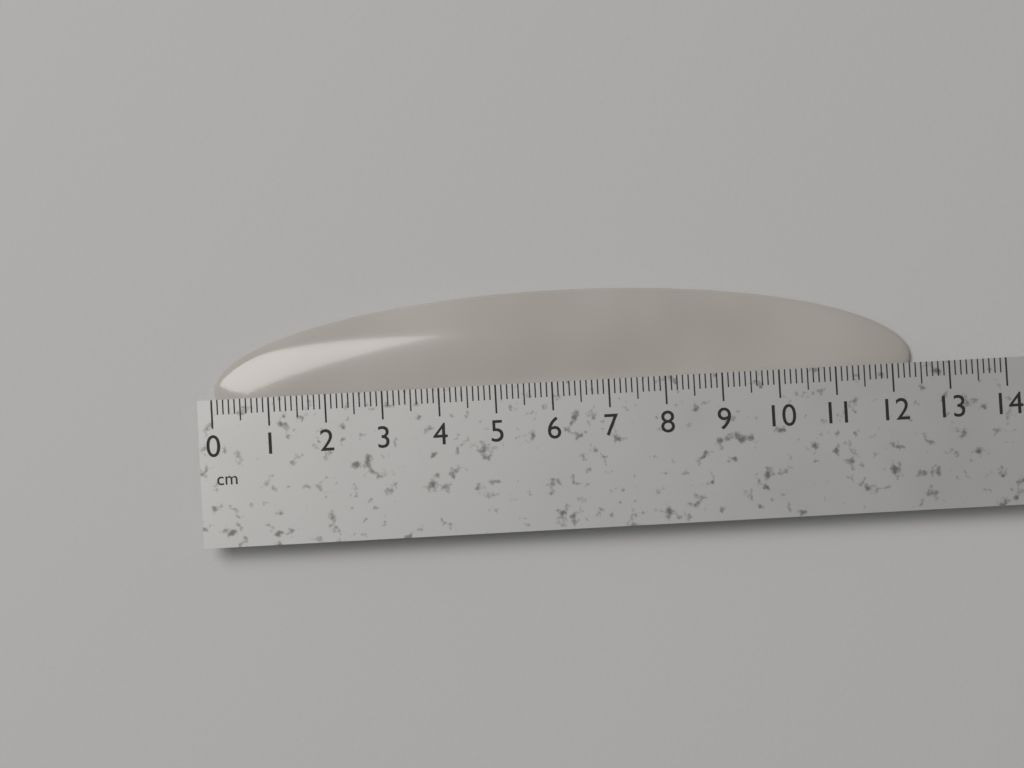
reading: 12.4 cm
